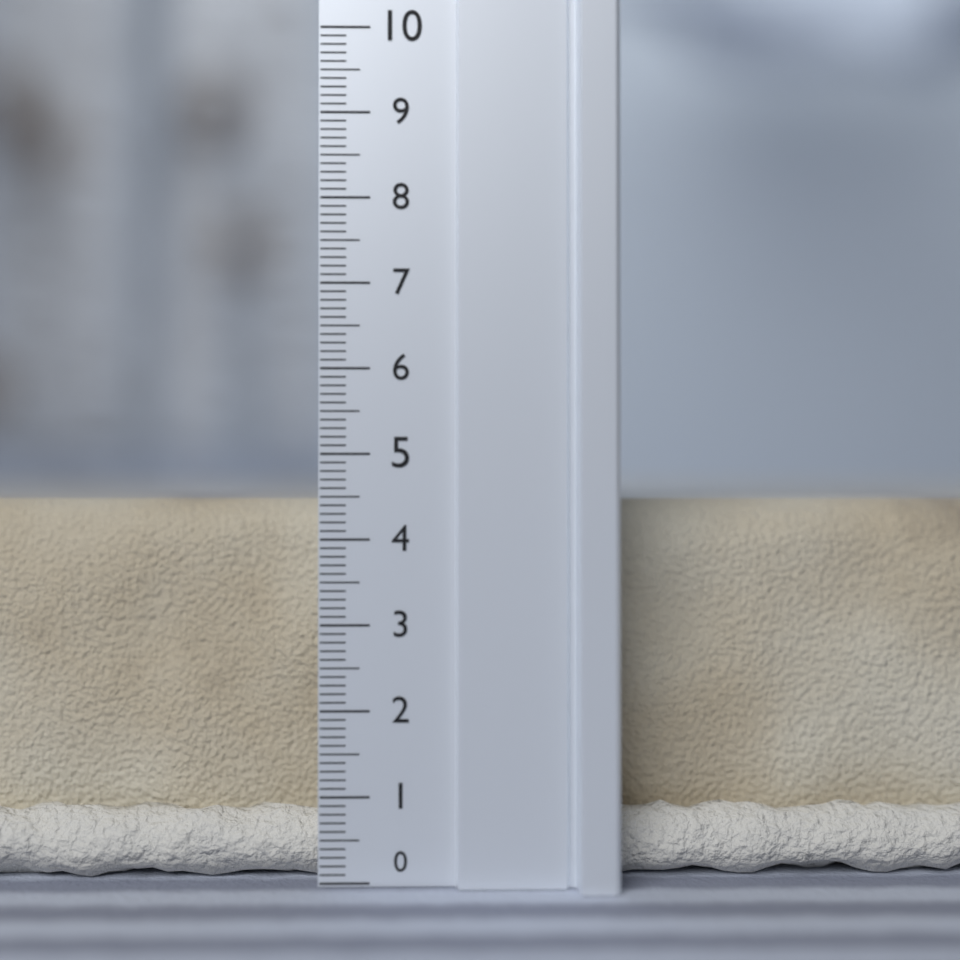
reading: 4.5 (no unit)
